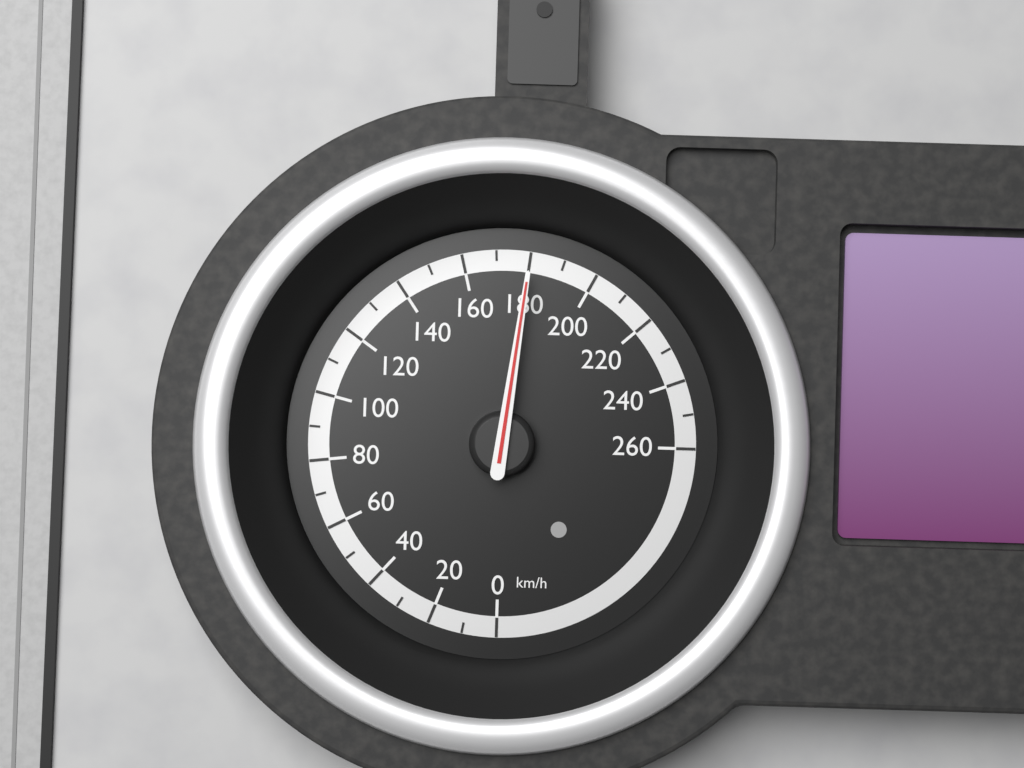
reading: 180 km/h
